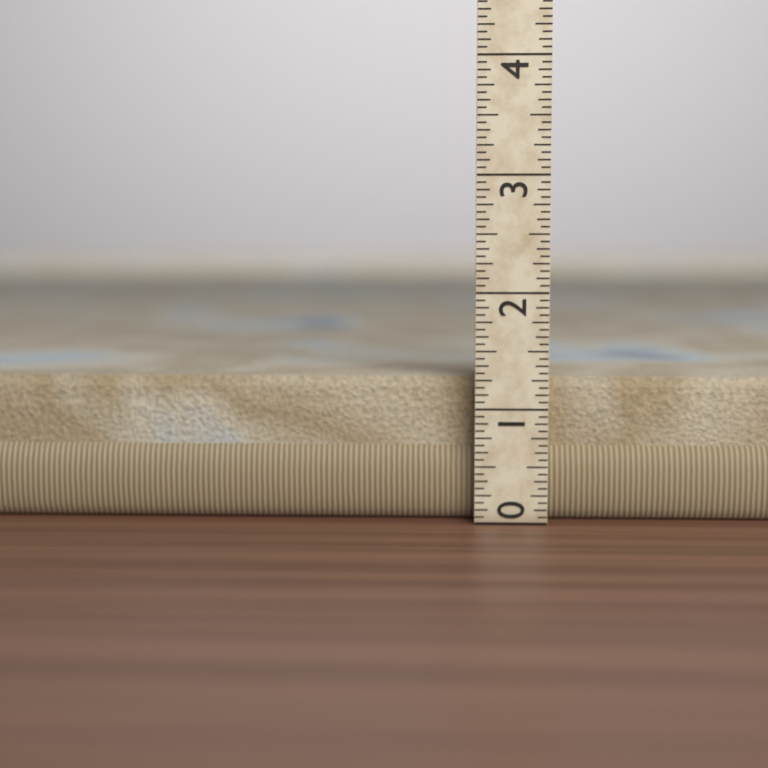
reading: 1.2500 (no unit)
